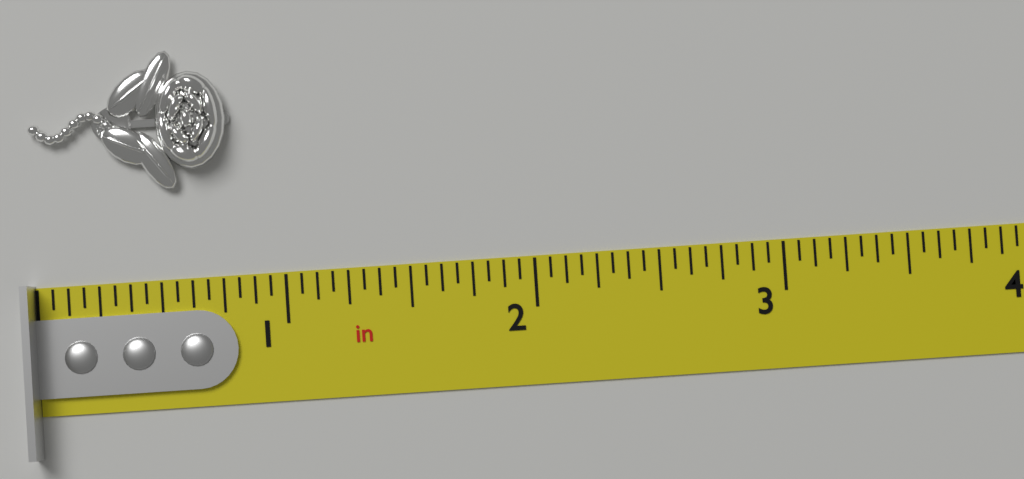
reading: 0.8125 in
